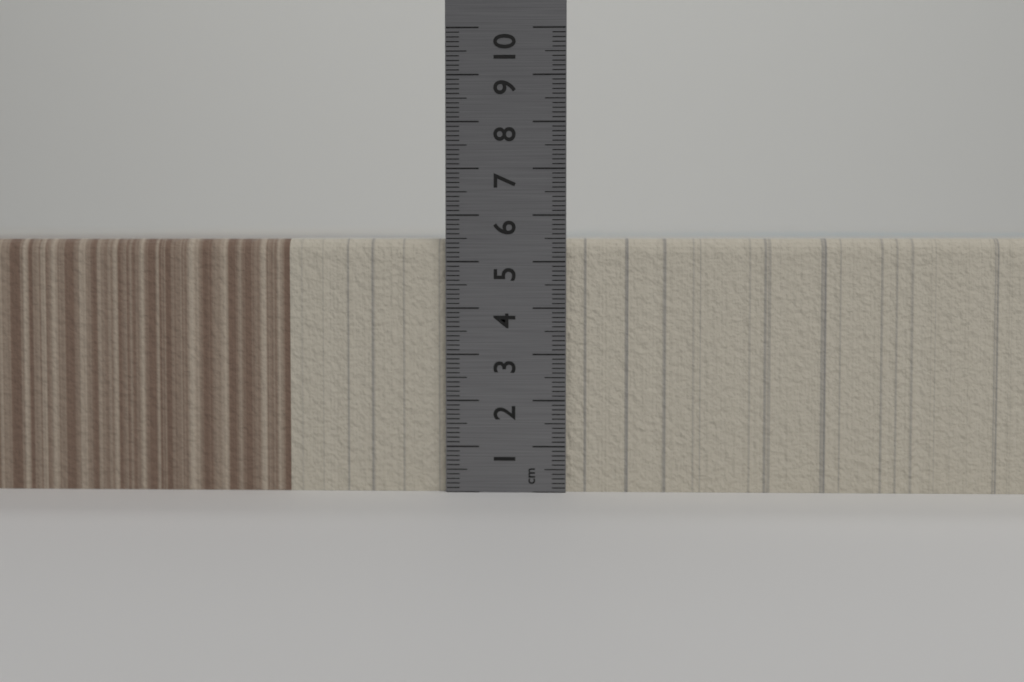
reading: 5.5 cm
